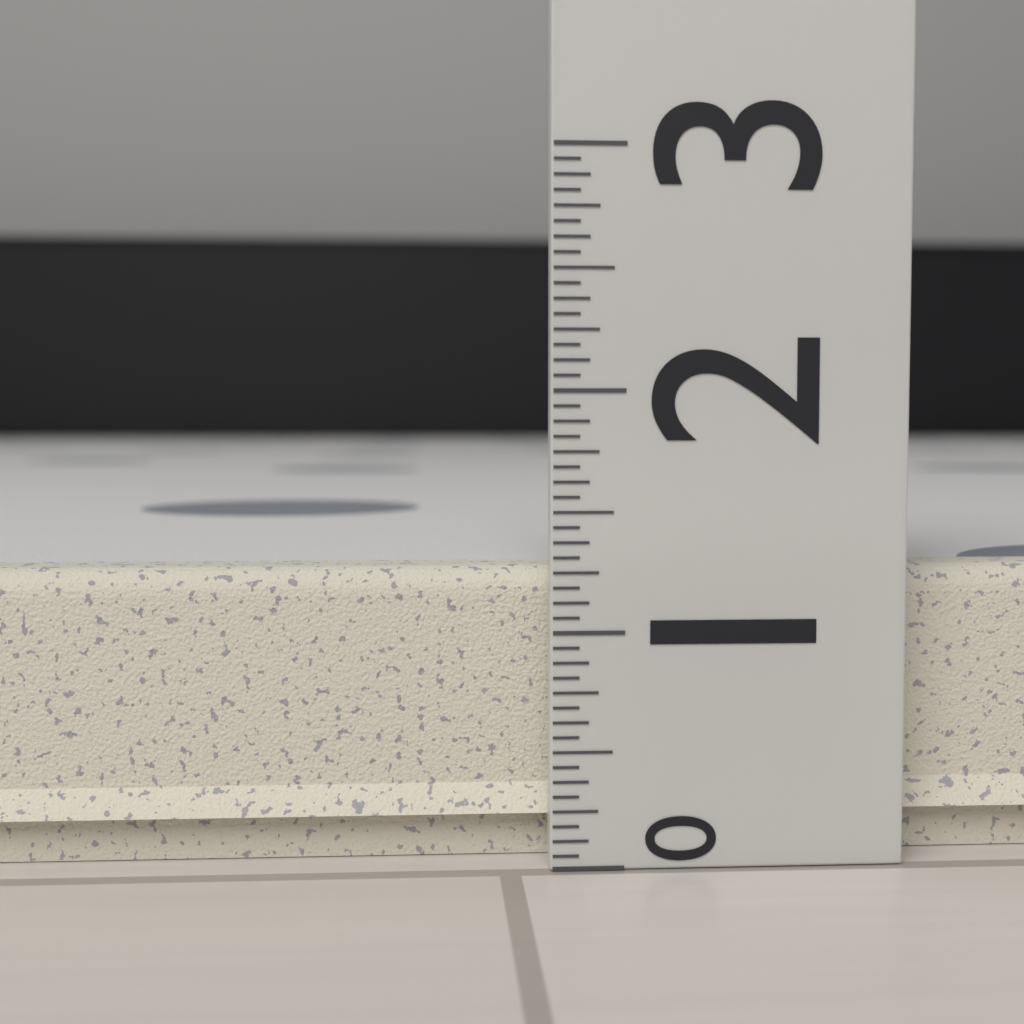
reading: 1.2500 (no unit)
